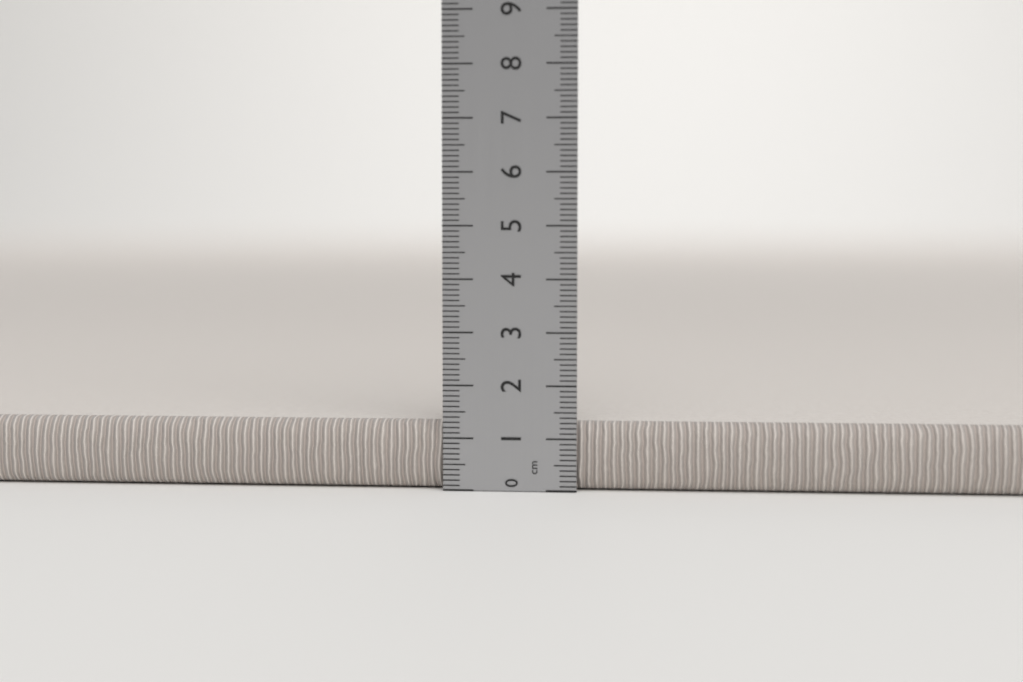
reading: 1.3 cm
